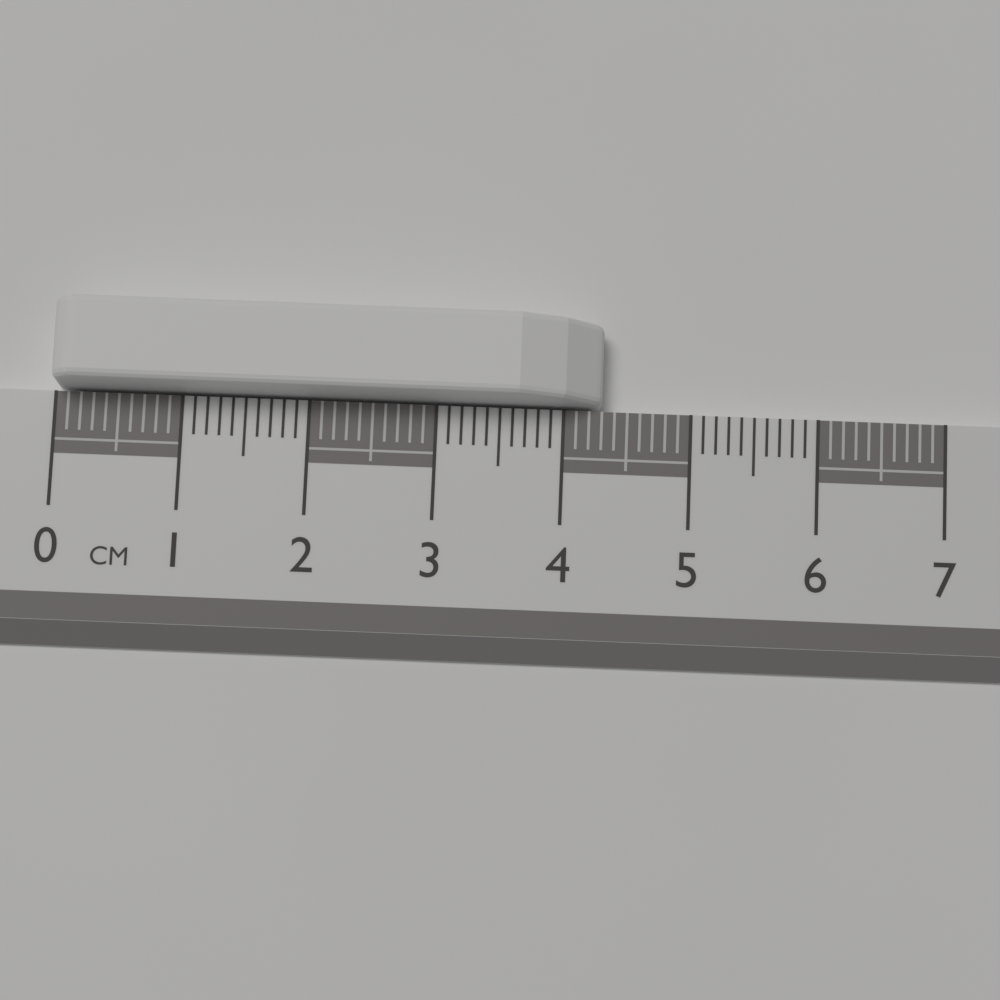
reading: 4.3 cm
